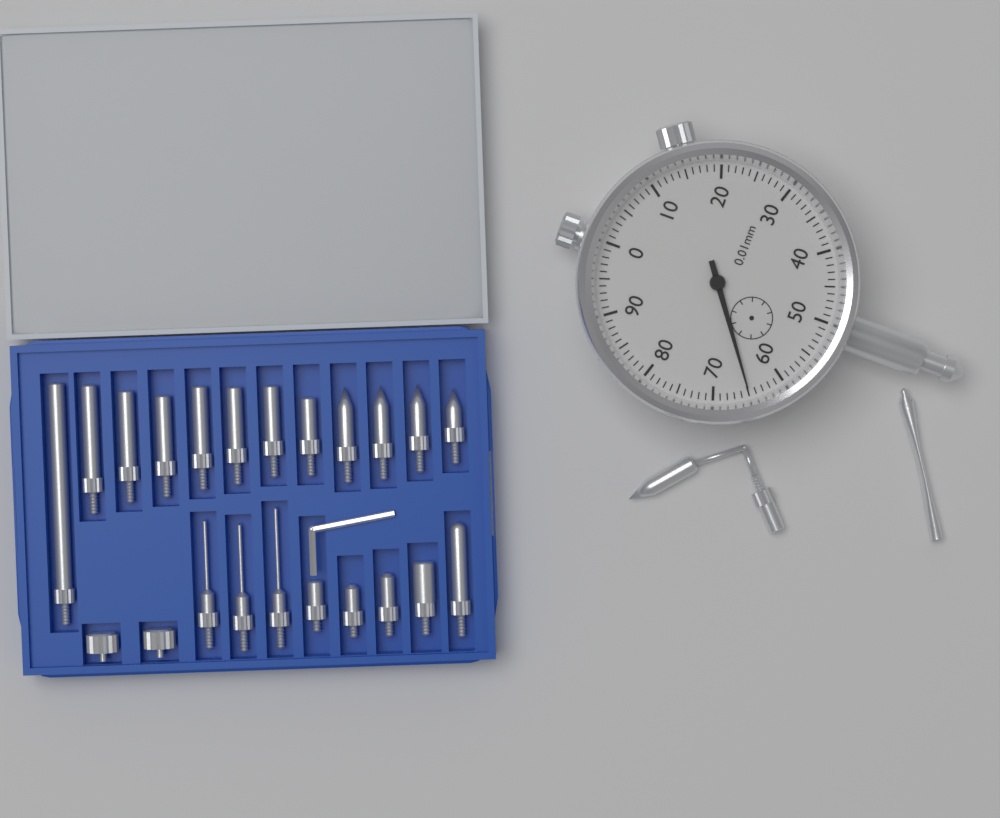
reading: 0.65 mm
